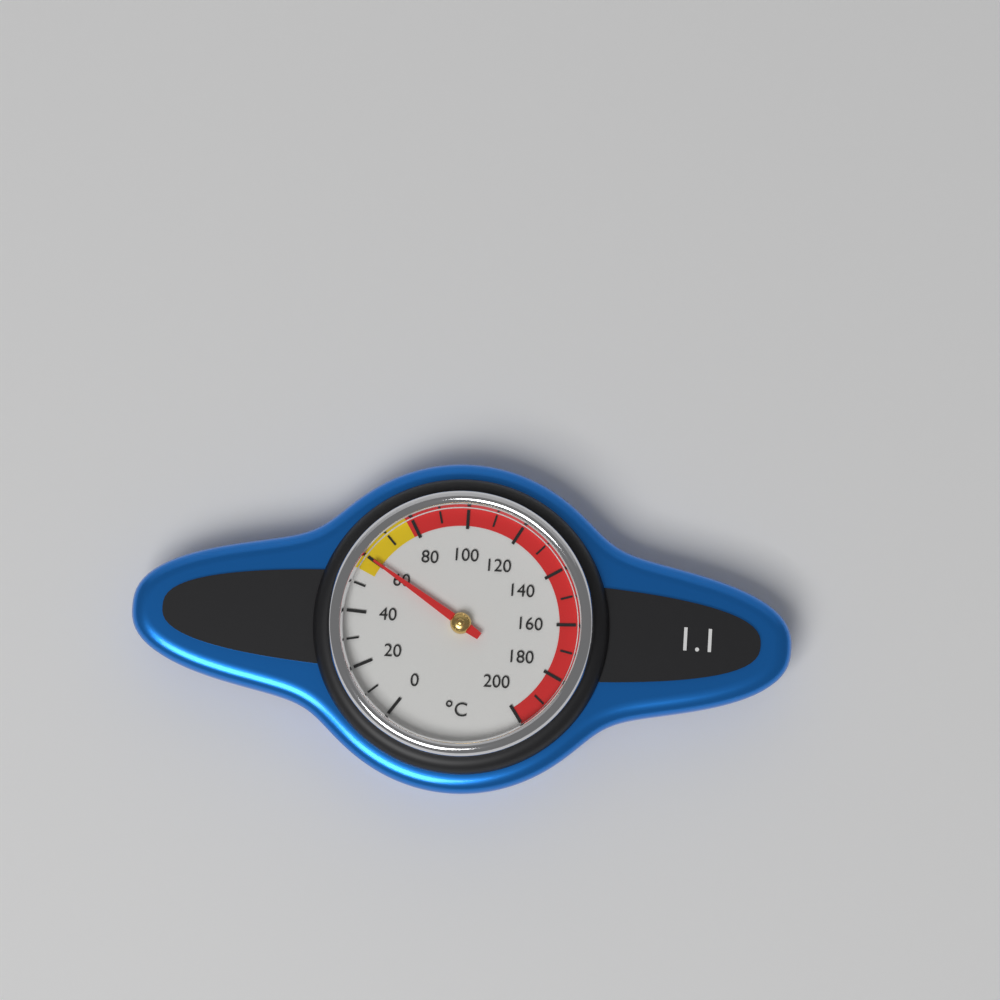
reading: 60 °C
